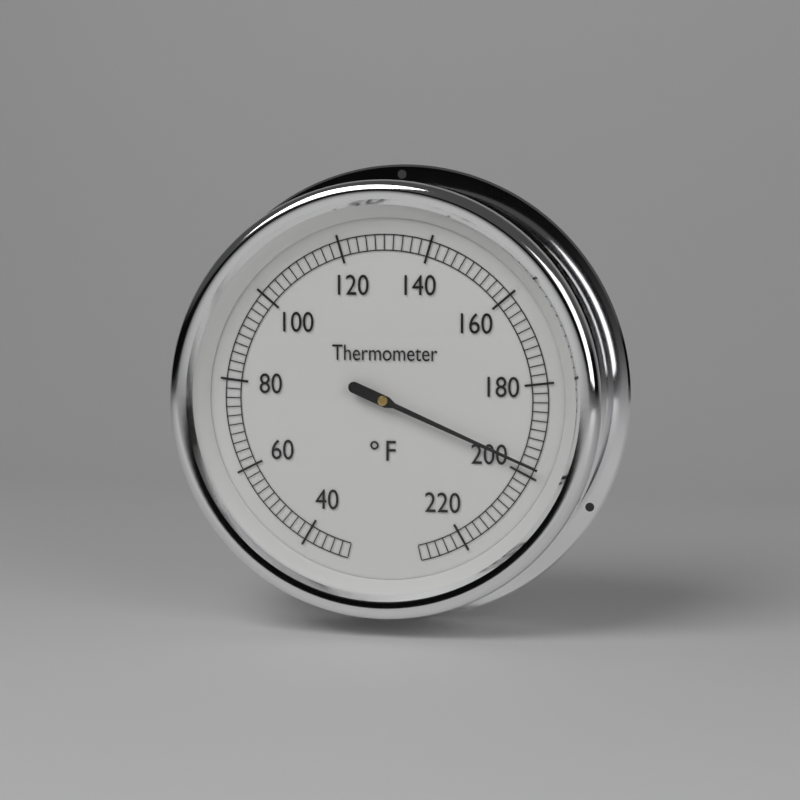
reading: 198 °F
